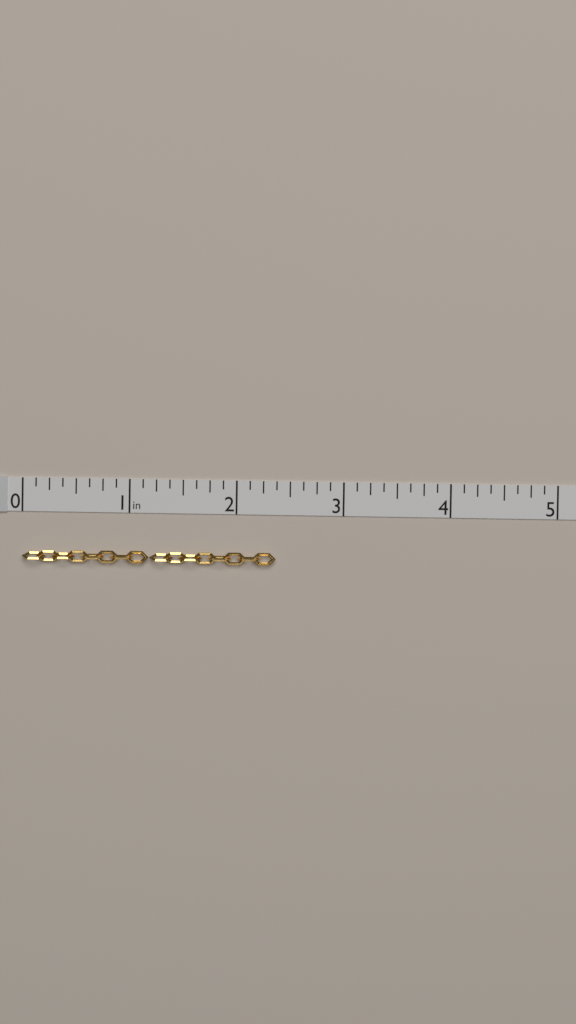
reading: 2.375 in
